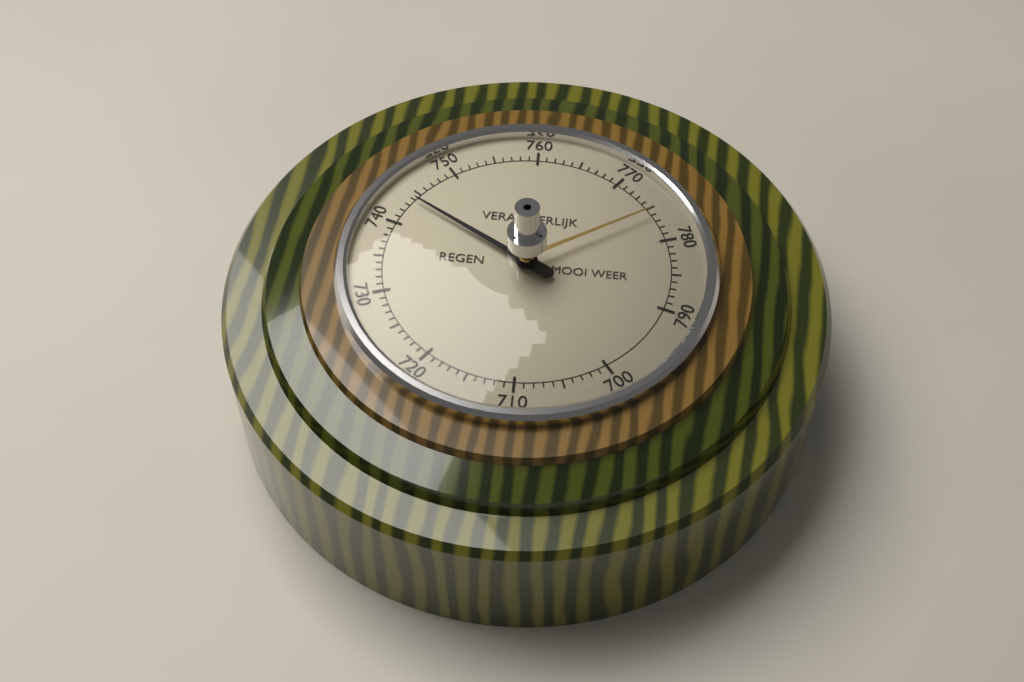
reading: 744 (no unit)
